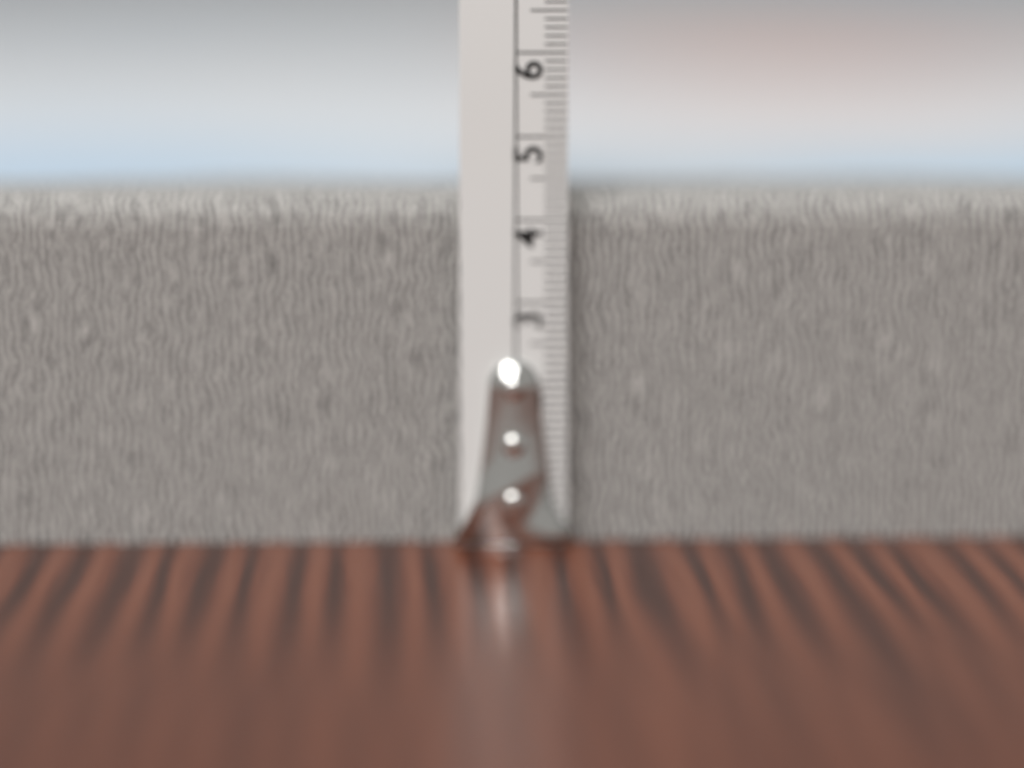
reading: 4.3 cm
